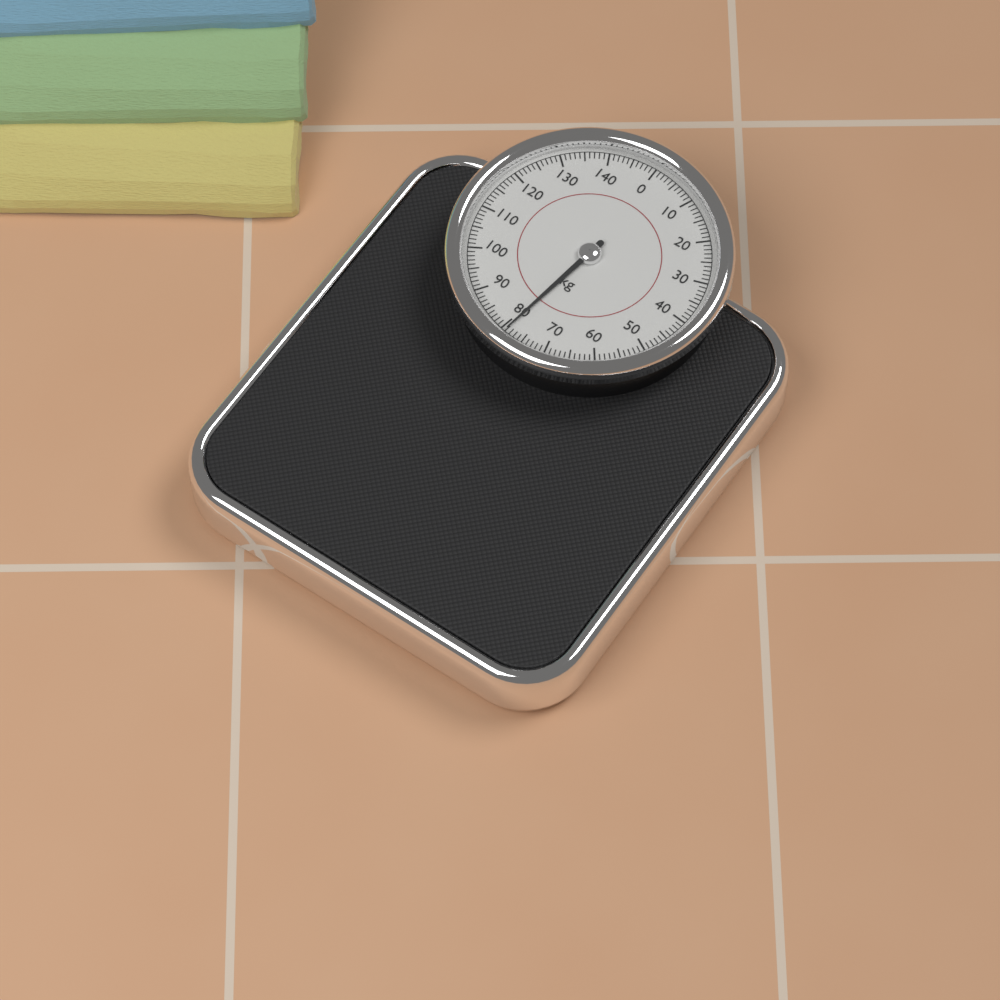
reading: 79 kg
